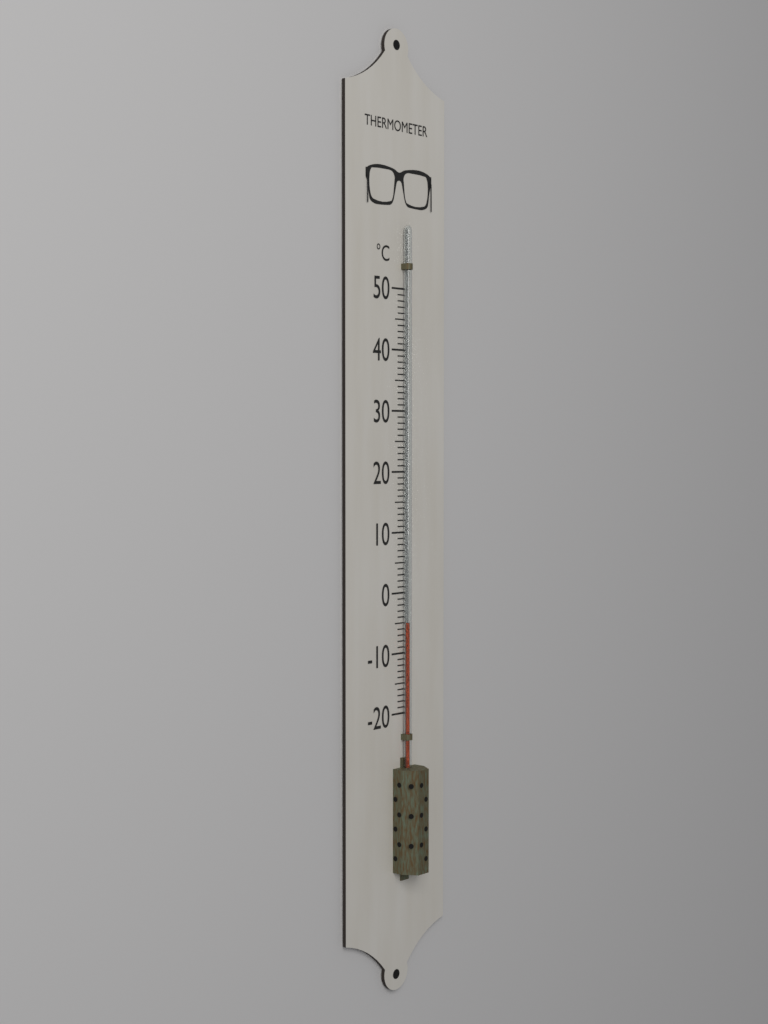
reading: -5 °C
